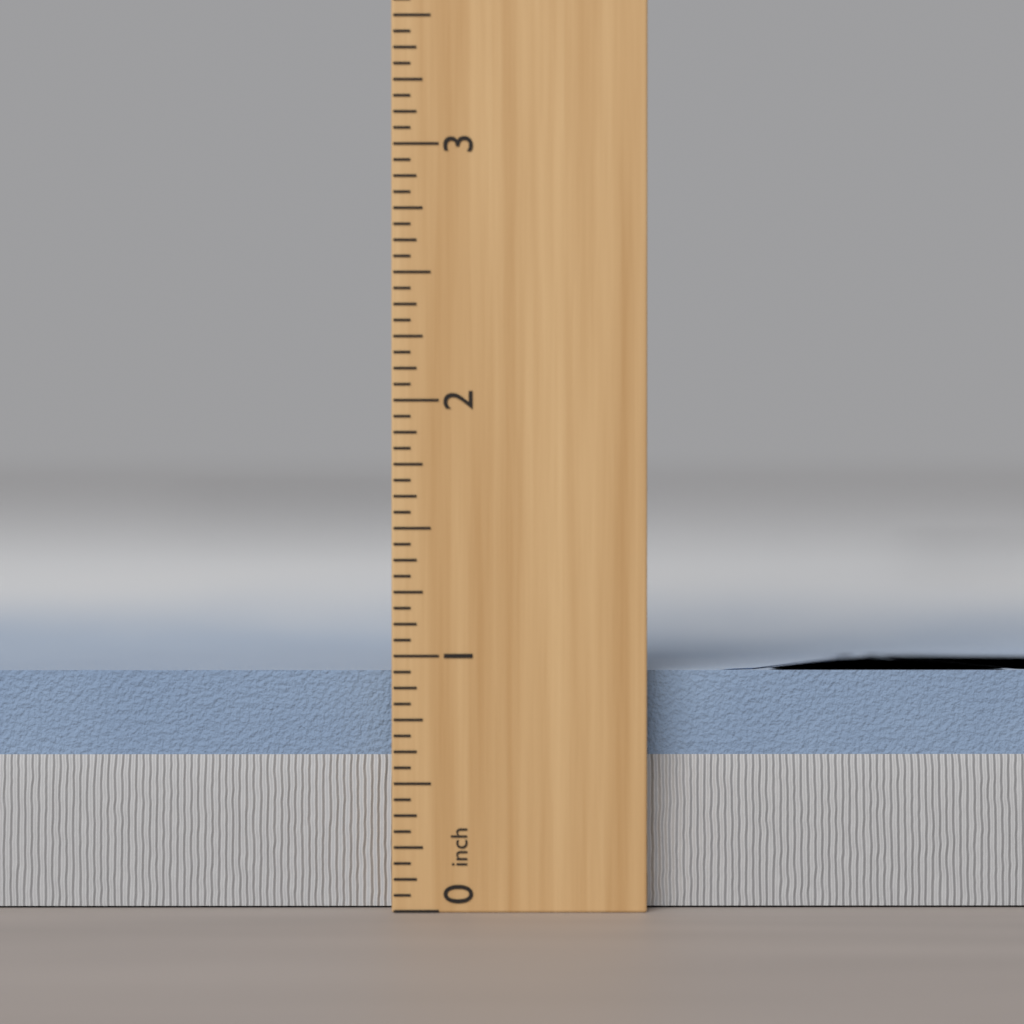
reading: 0.9375 inch
